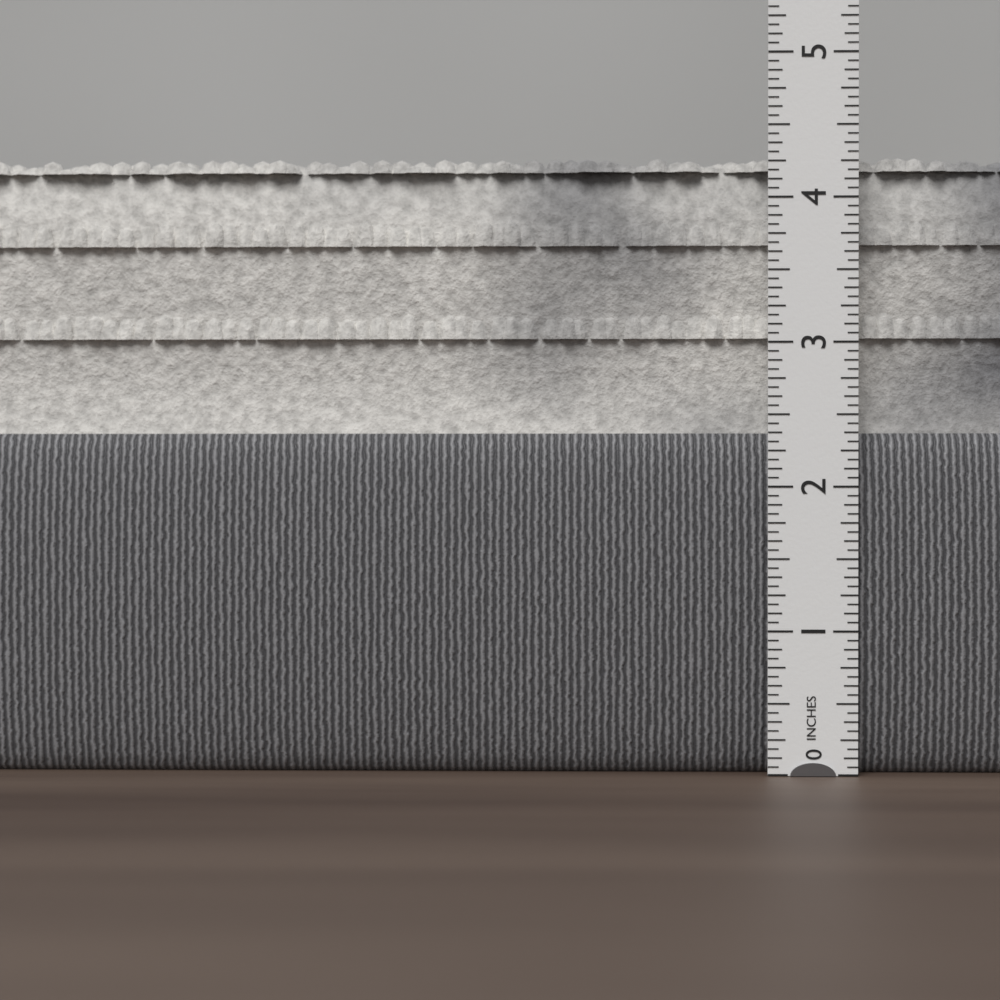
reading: 4.3125 in
